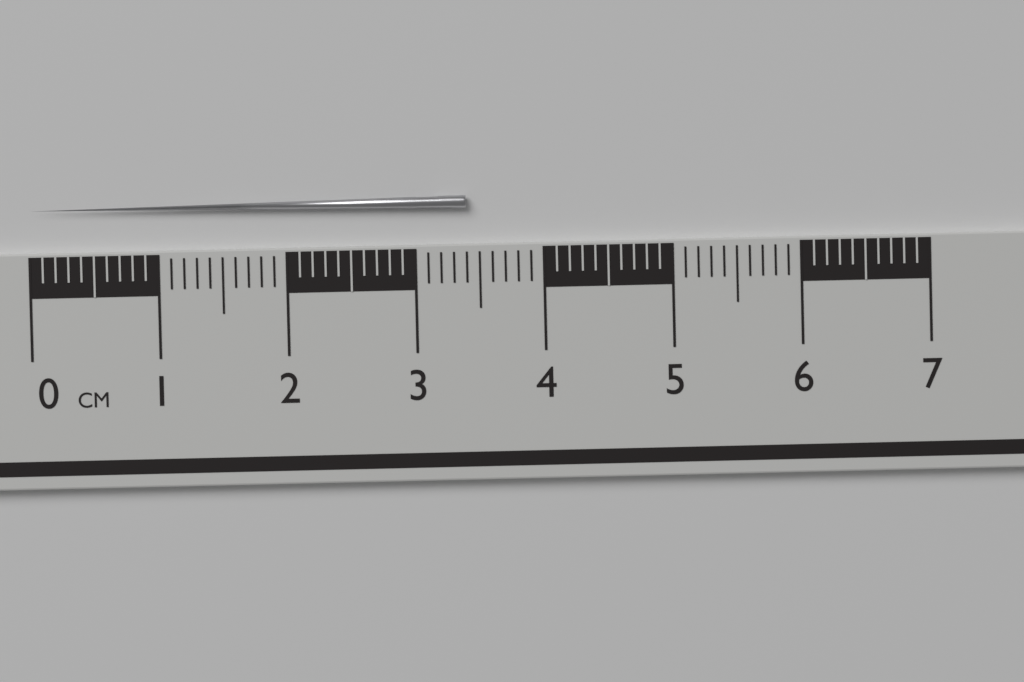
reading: 3.4 cm
